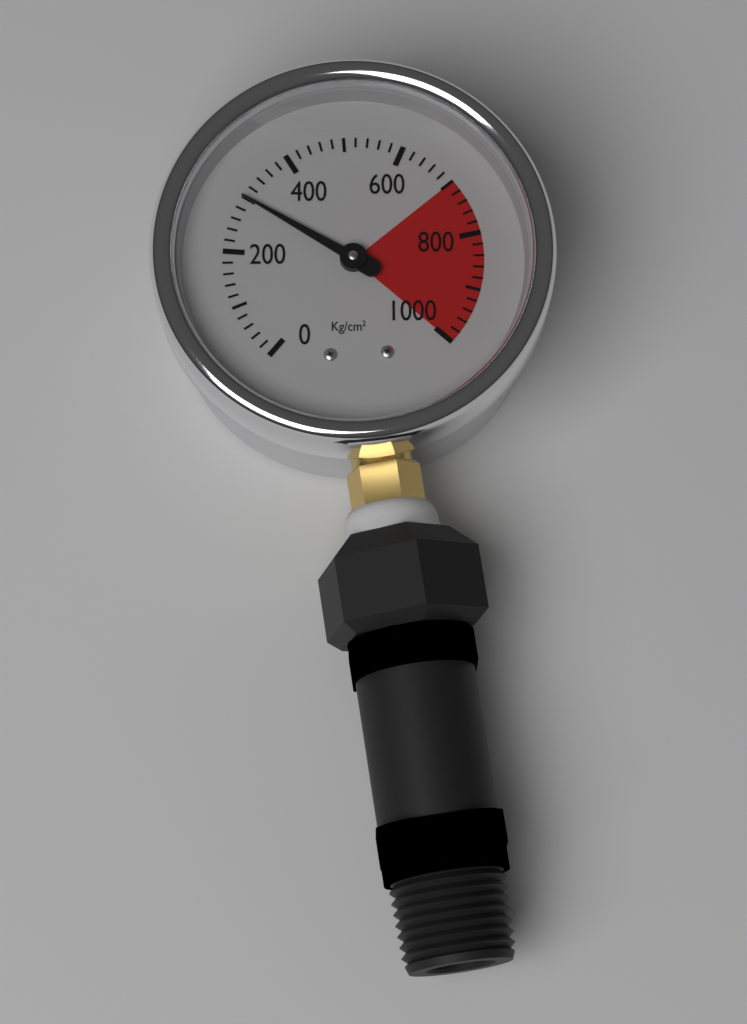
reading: 300 kg/cm²
